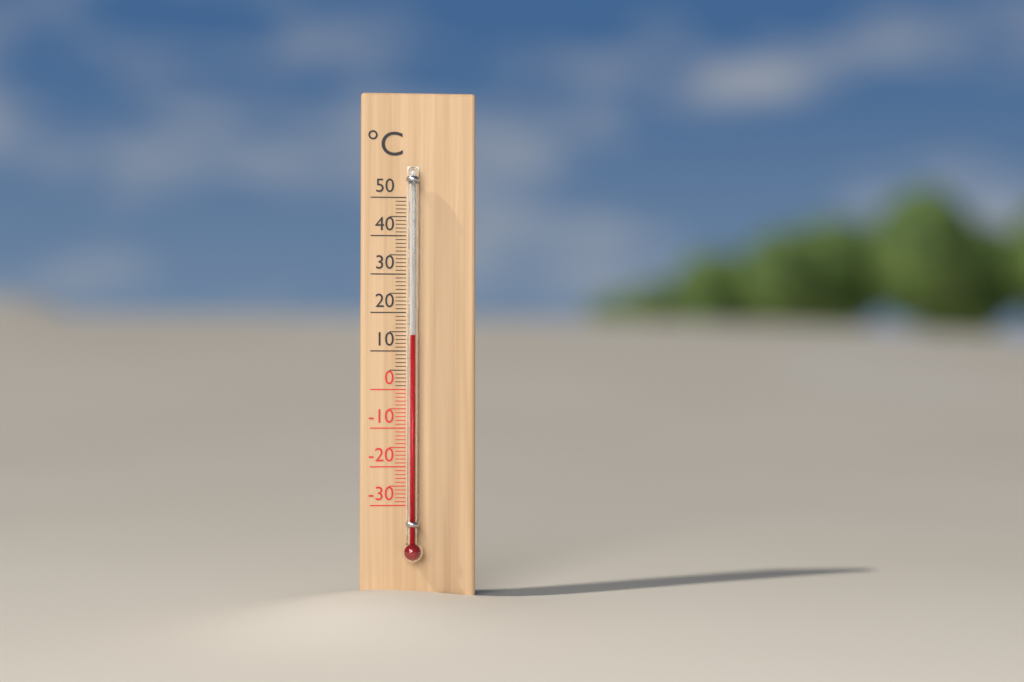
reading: 14 °C
